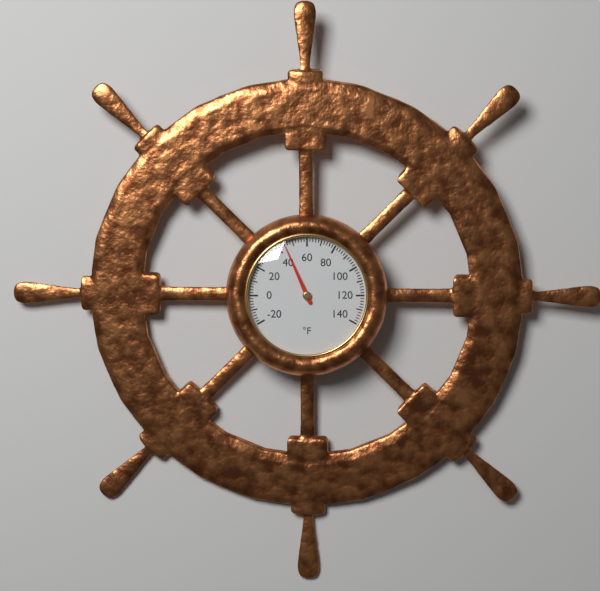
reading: 44 °F
